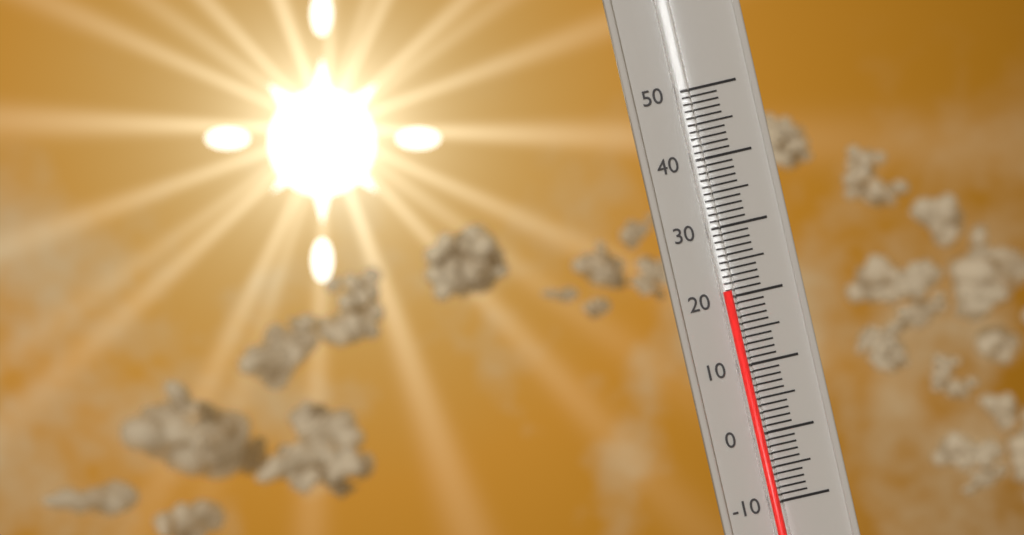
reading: 21 (no unit)
